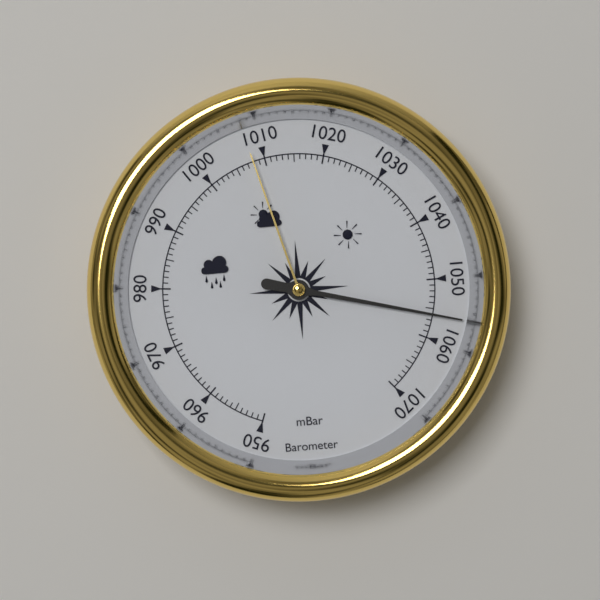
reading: 1056 mbar
